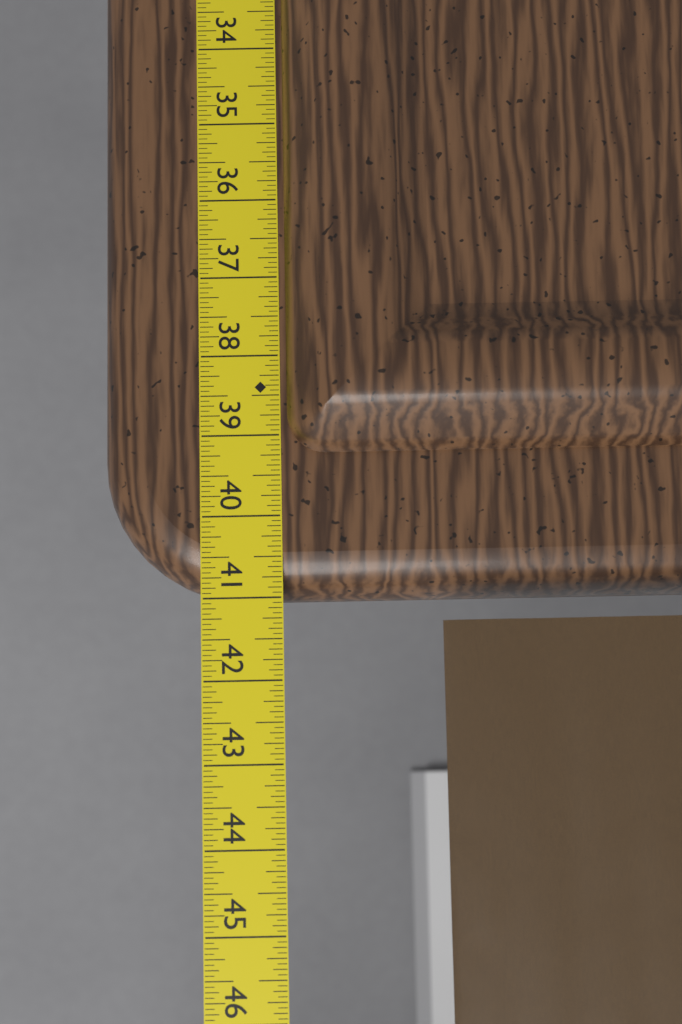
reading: 41.0000 in
